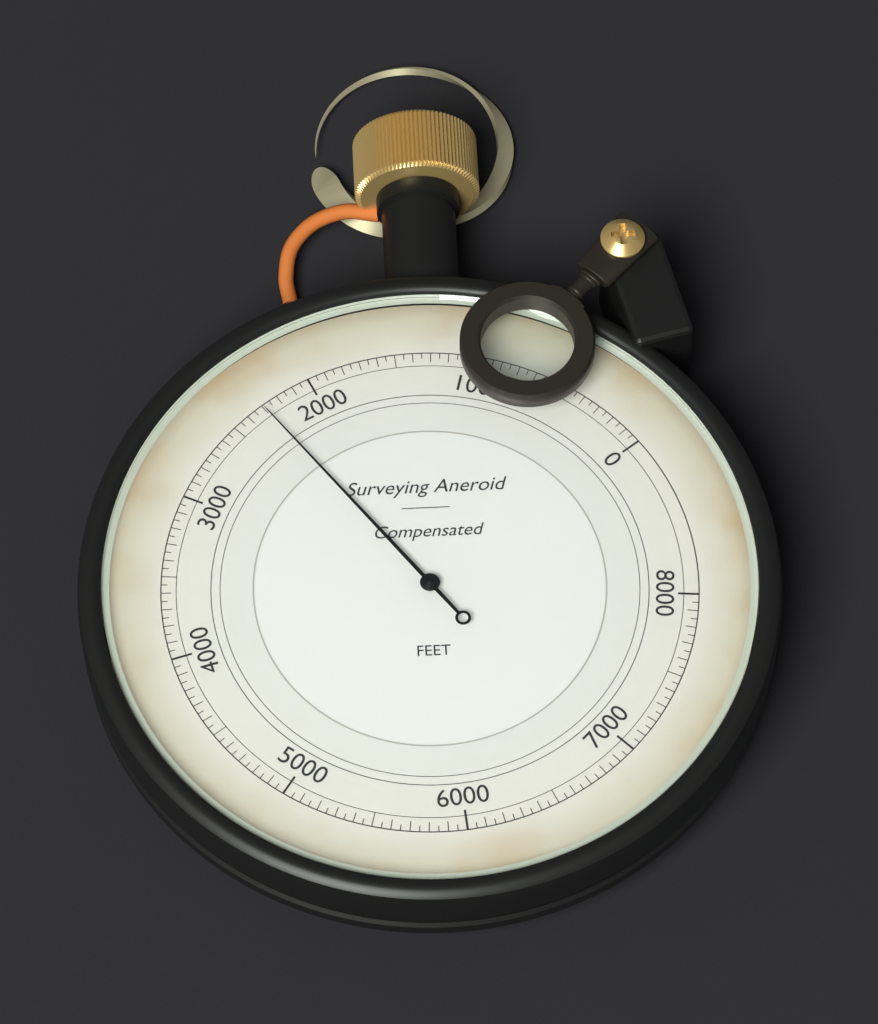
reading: 2300 ft
